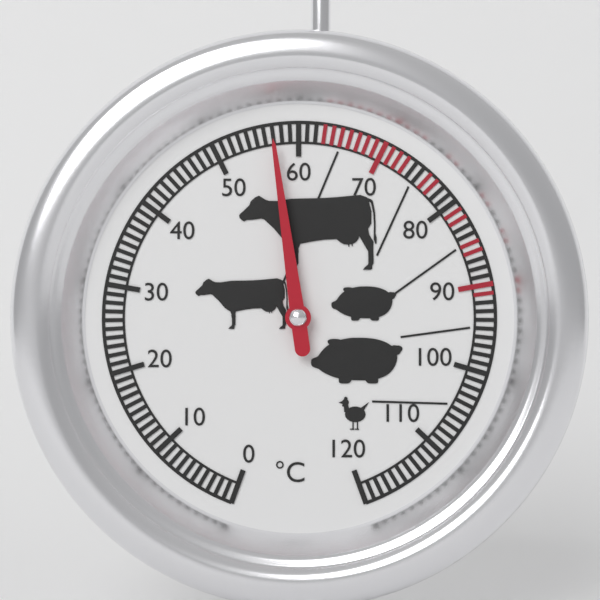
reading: 57 °C
